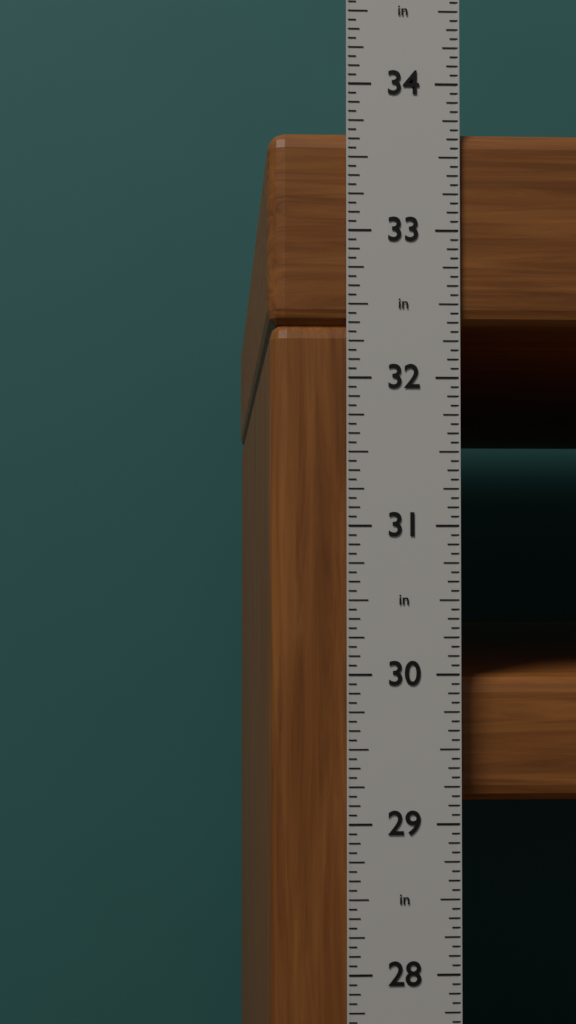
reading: 33.6875 in
